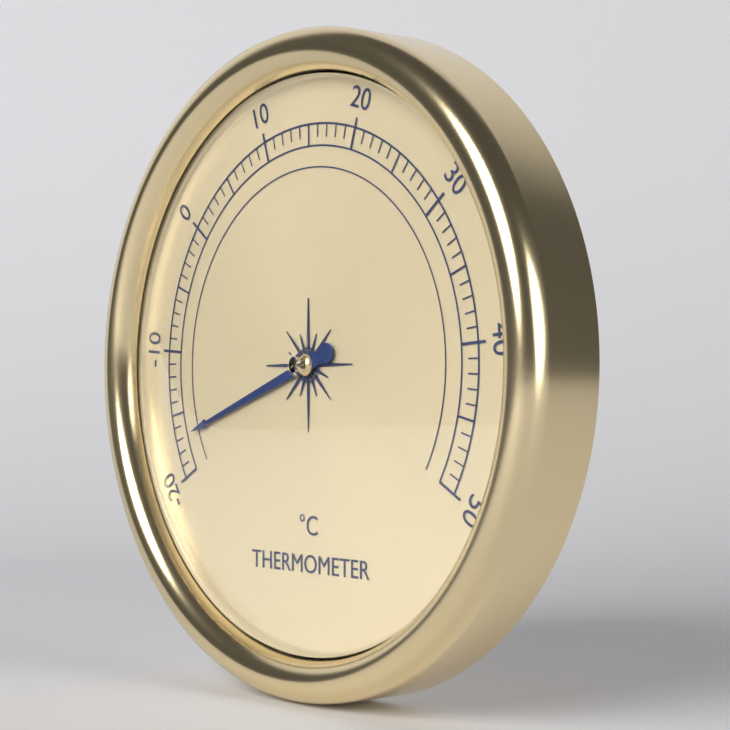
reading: -17 °C
